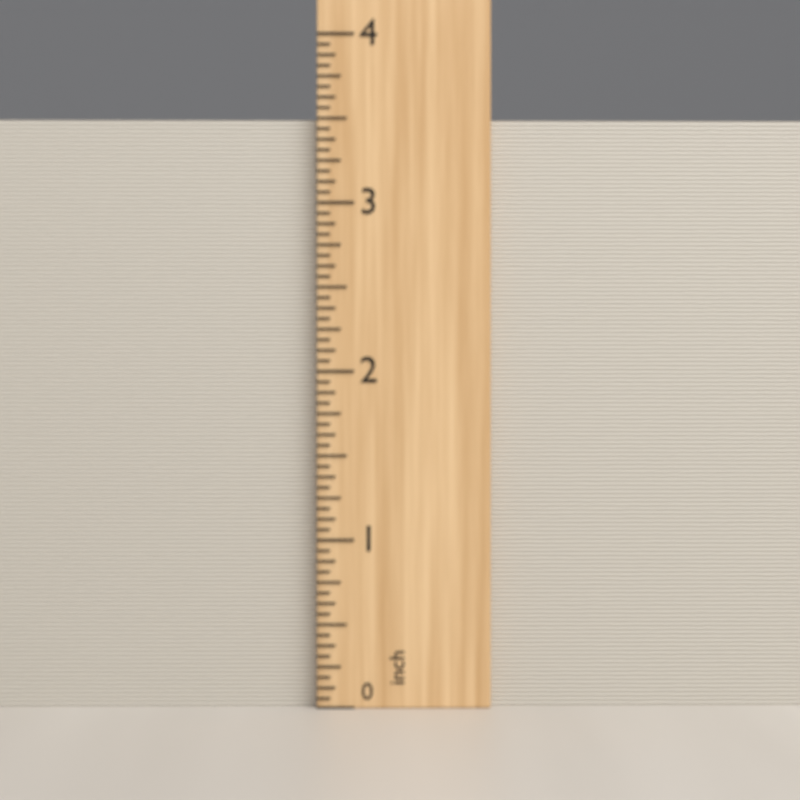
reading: 3.5000 inch
